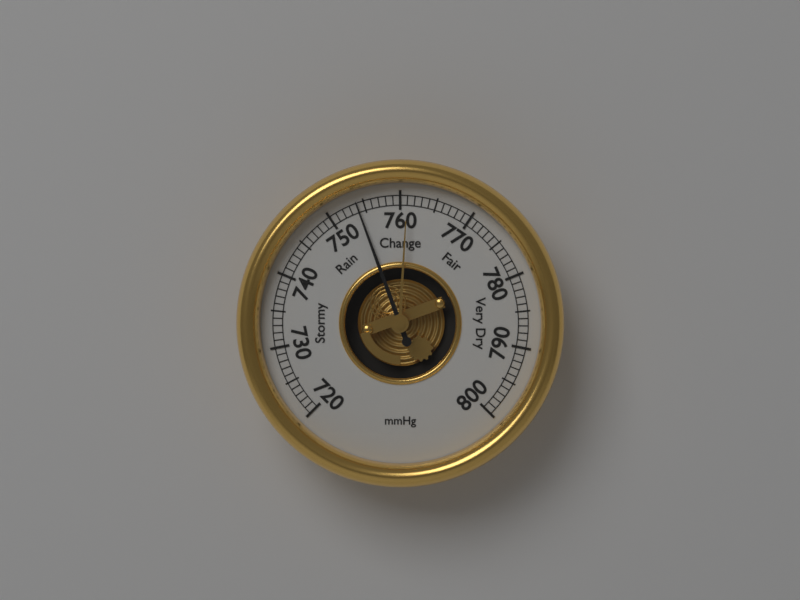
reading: 754 mmHg
